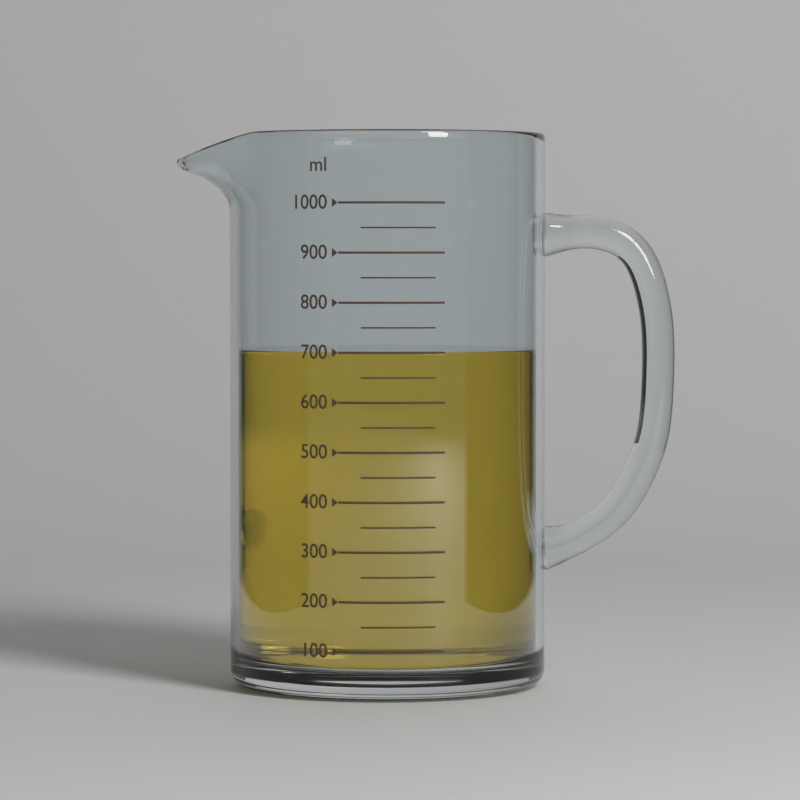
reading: 700 ml
